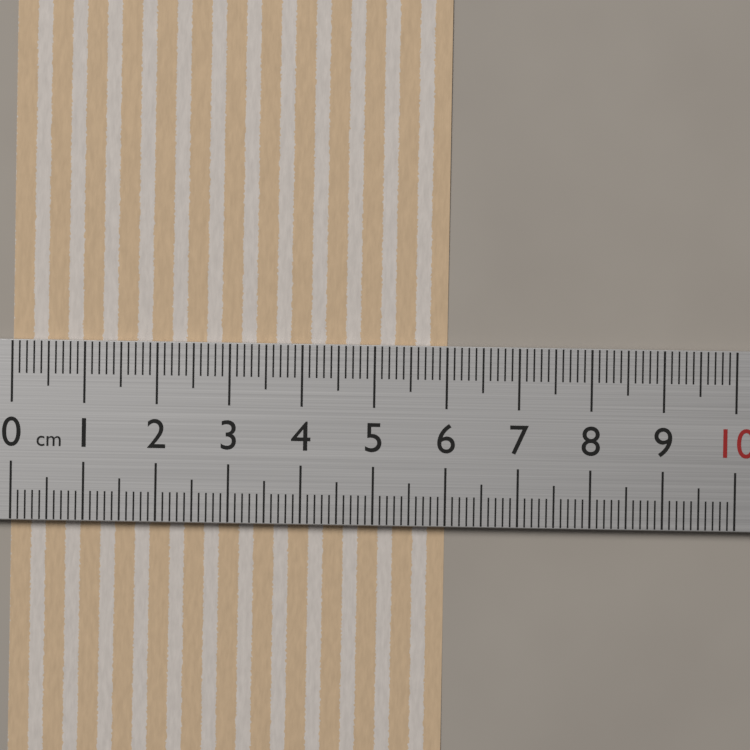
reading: 6.0 cm
